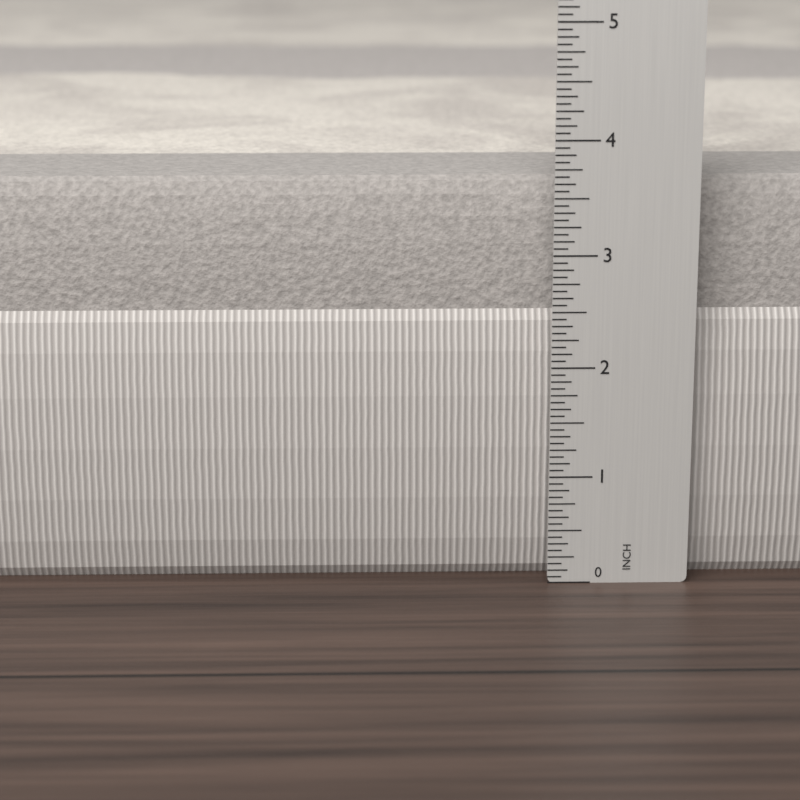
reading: 3.6250 in
